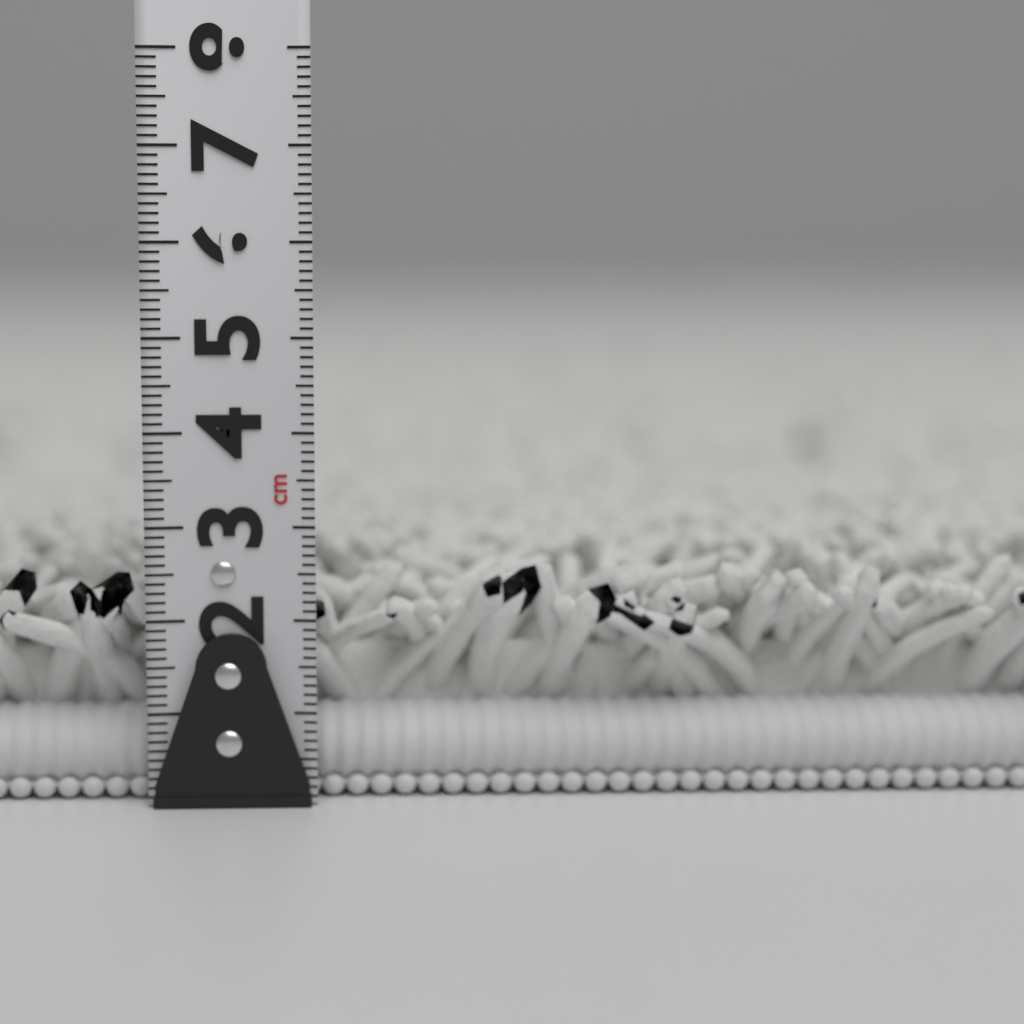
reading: 2.6 cm
